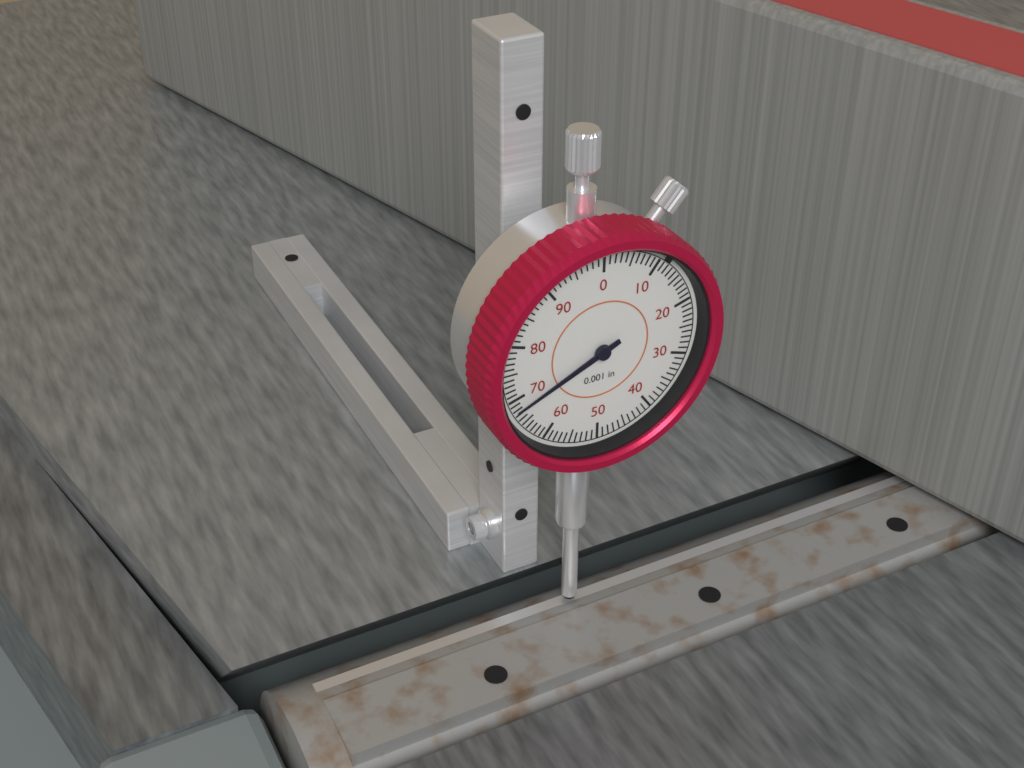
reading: 0.068 in
